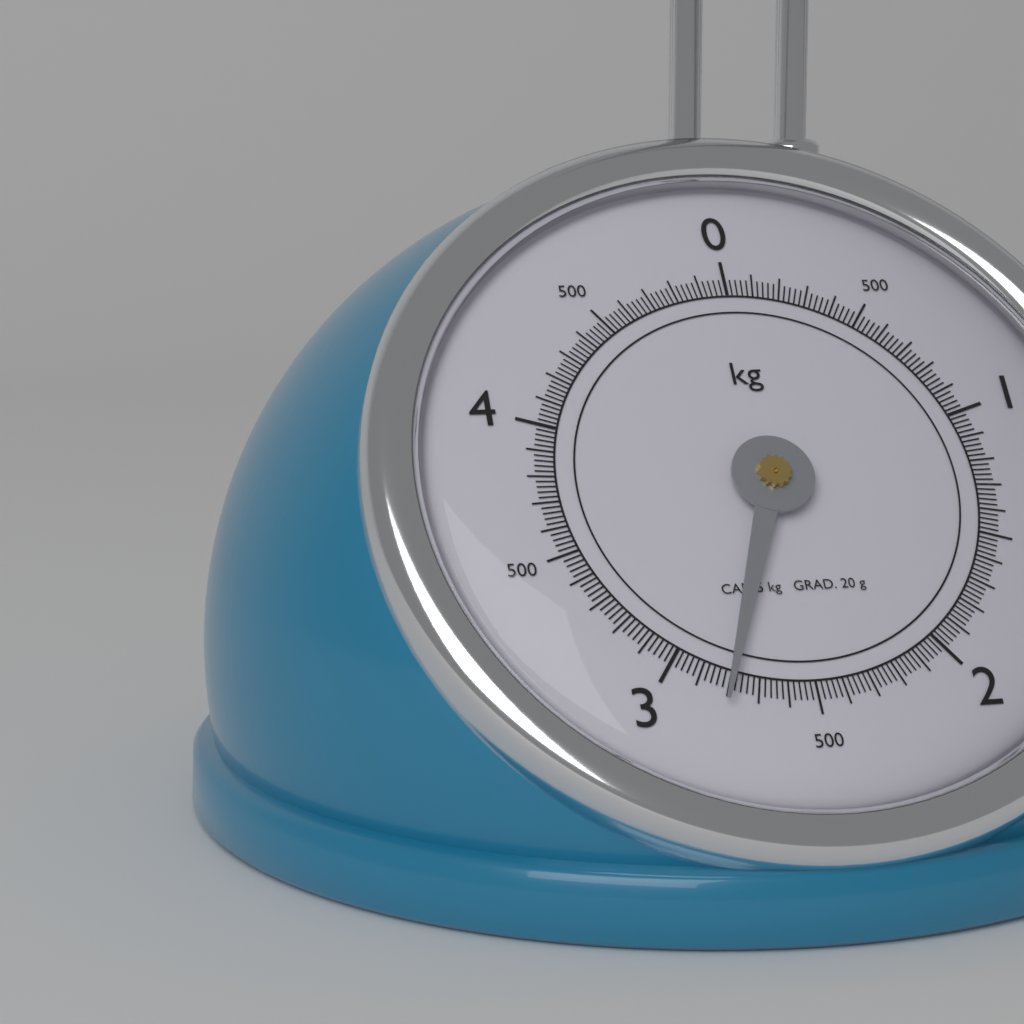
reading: 2.80 kg
